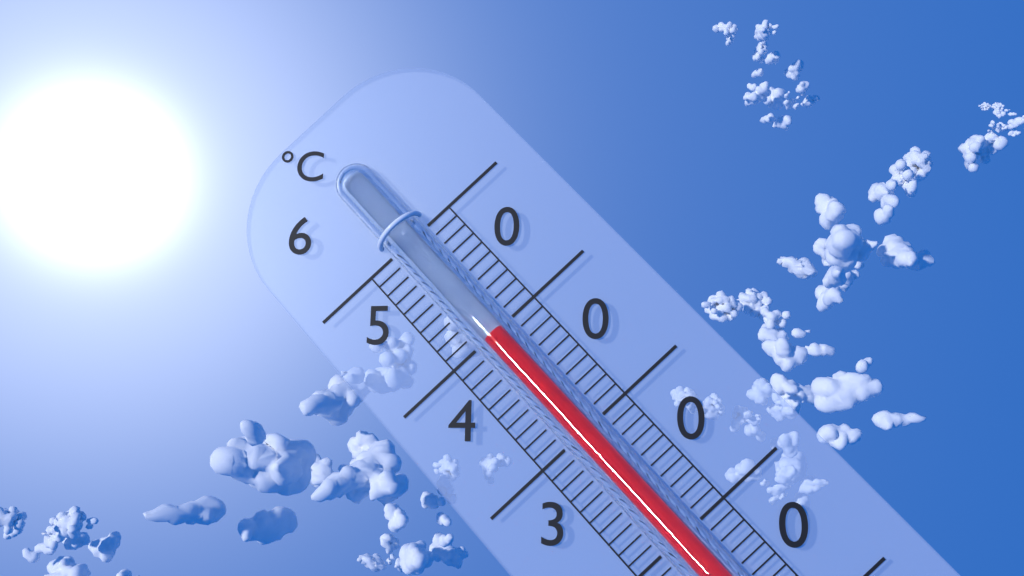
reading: 50 °C
